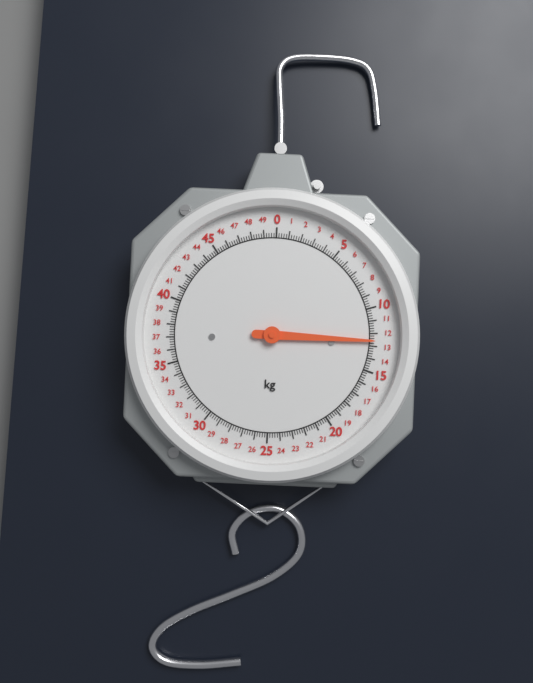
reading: 12.6 kg
